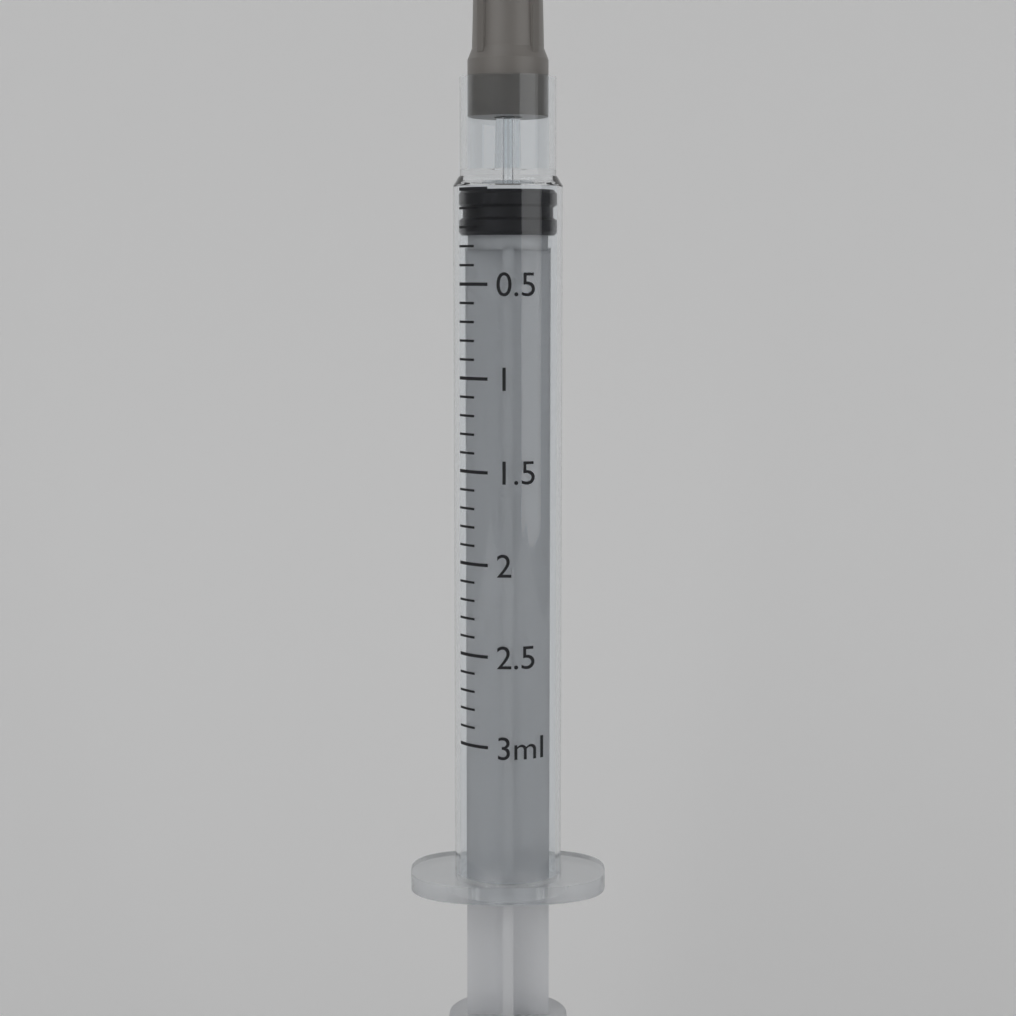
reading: 0.0 ml
